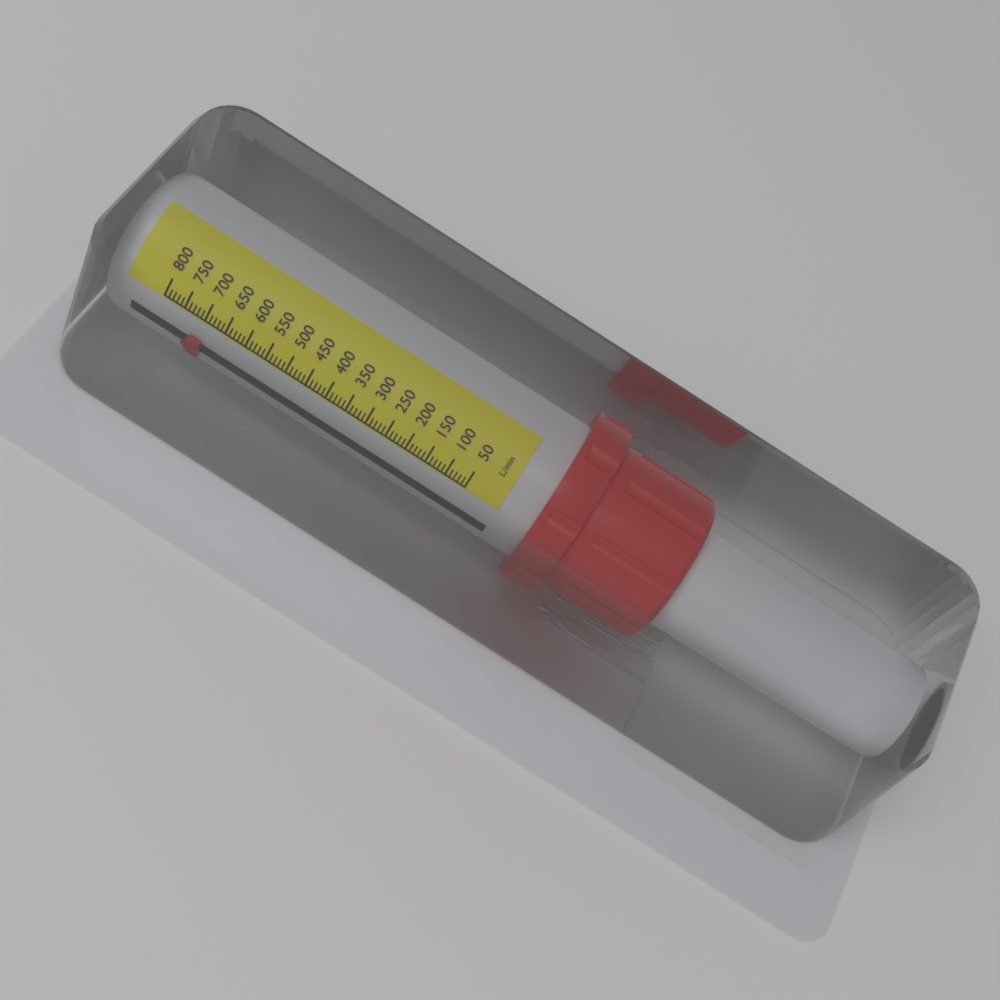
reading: 690 L/min
